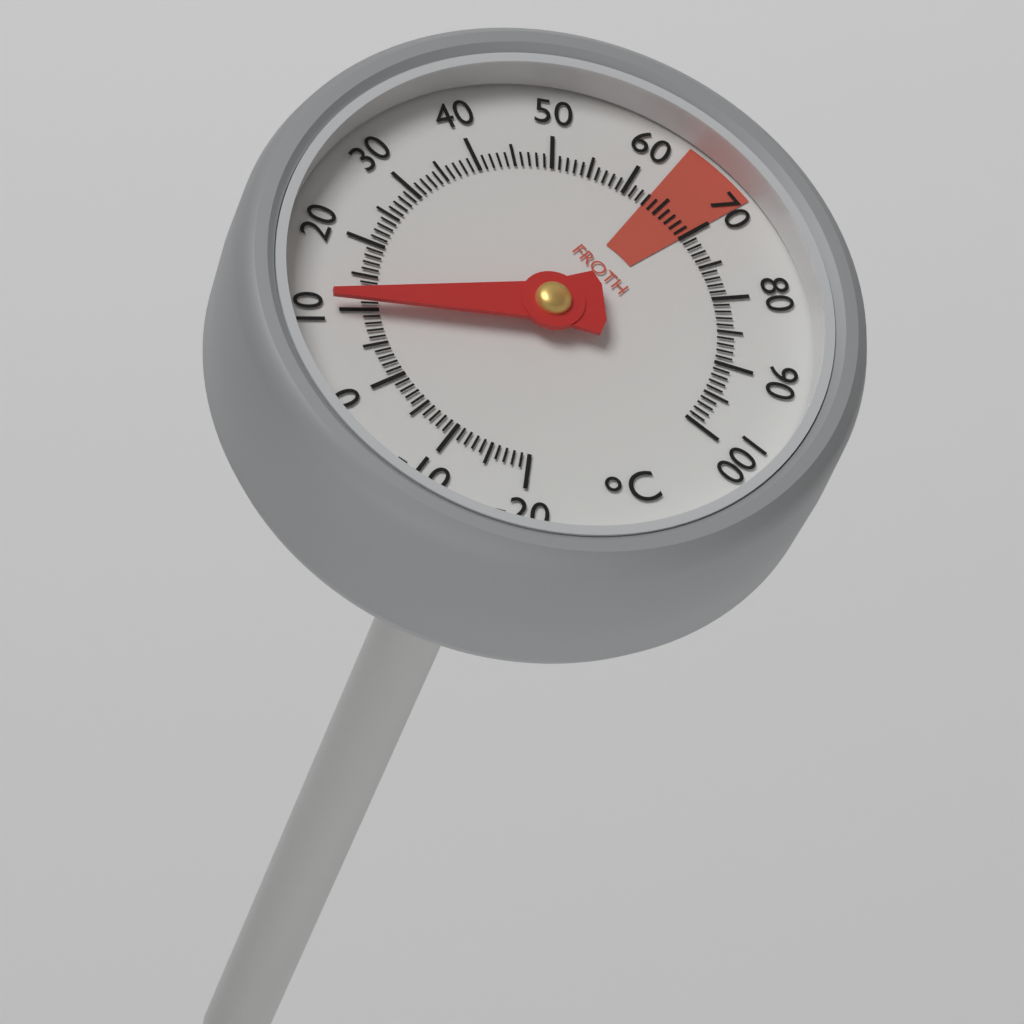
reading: 11 °C
